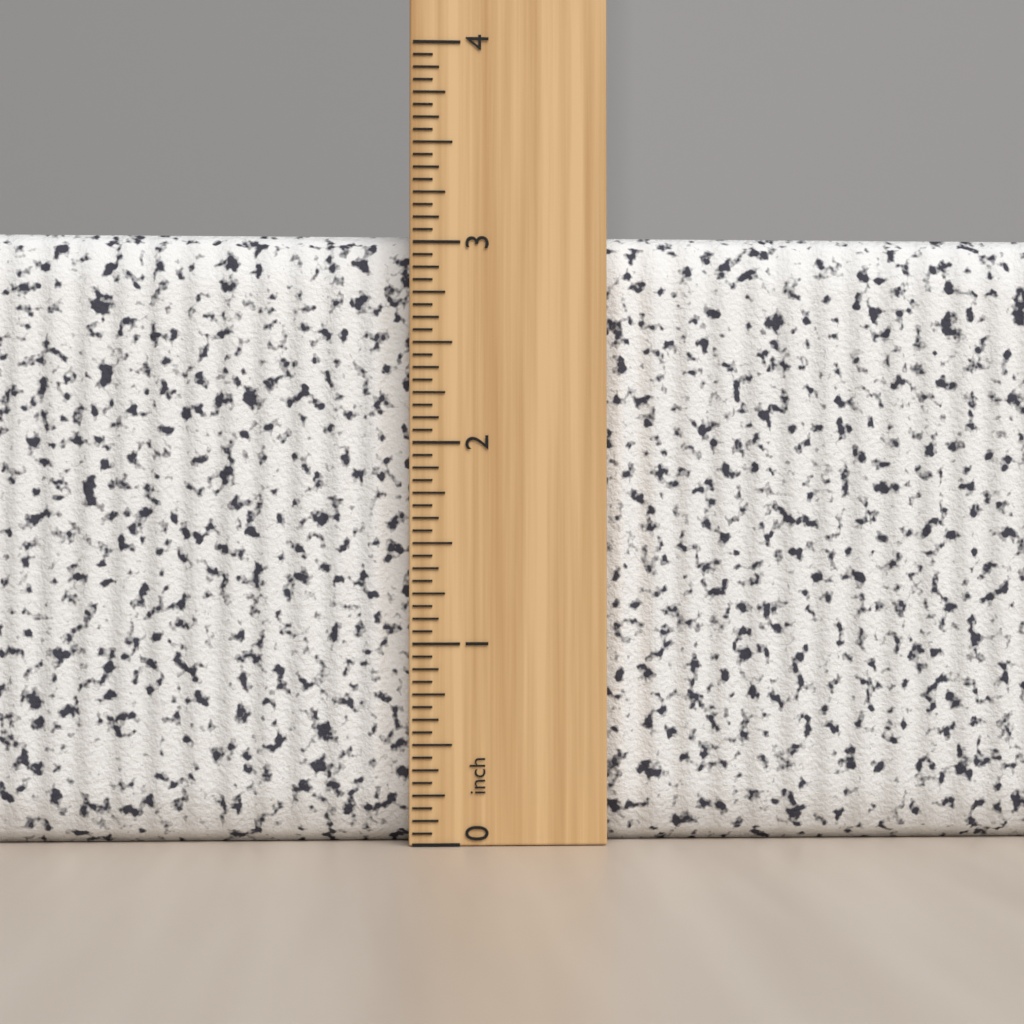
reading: 3.0625 inch
